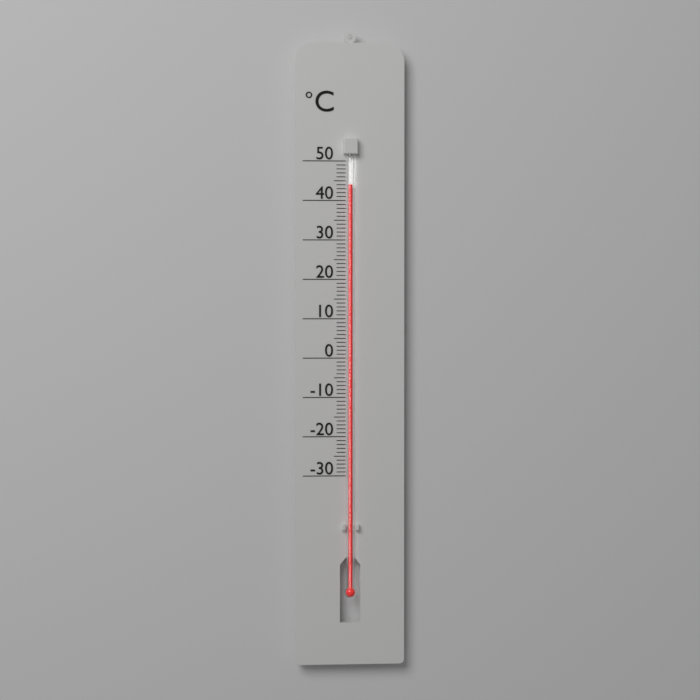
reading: 44 °C
